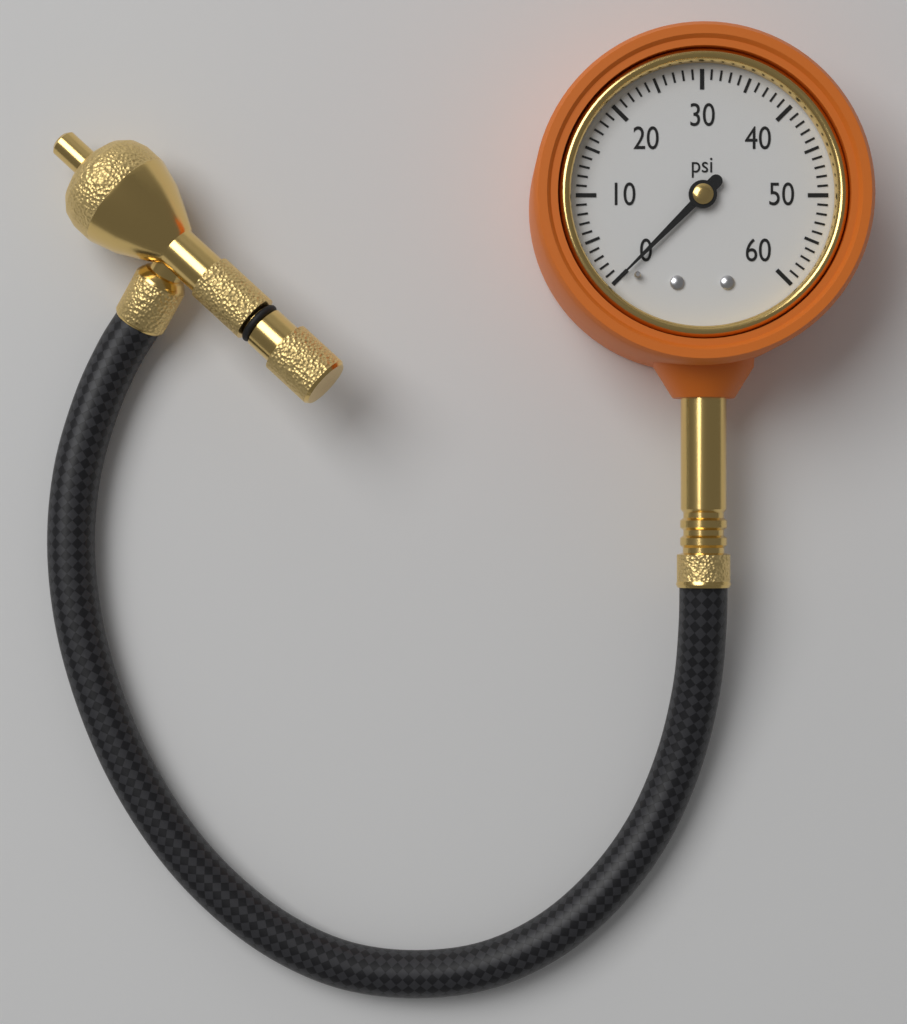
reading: 0 psi
